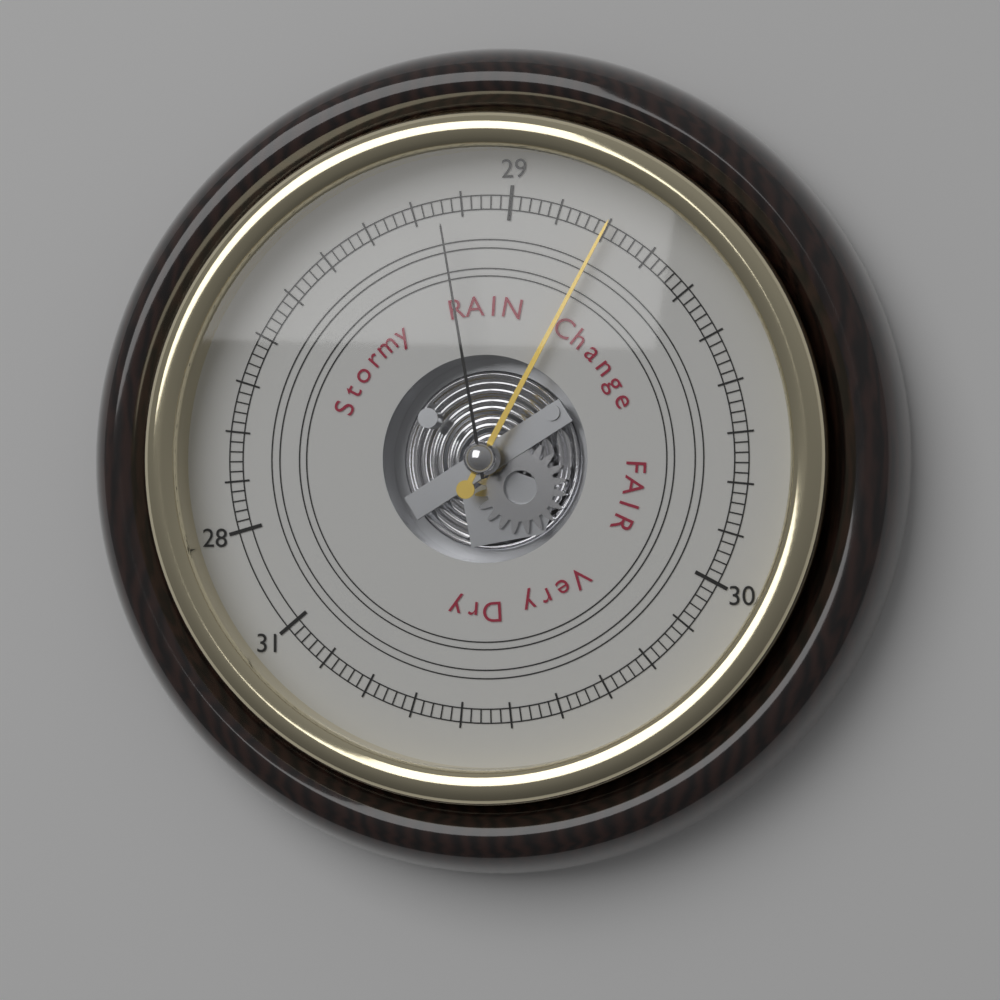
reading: 29.20 (no unit)
